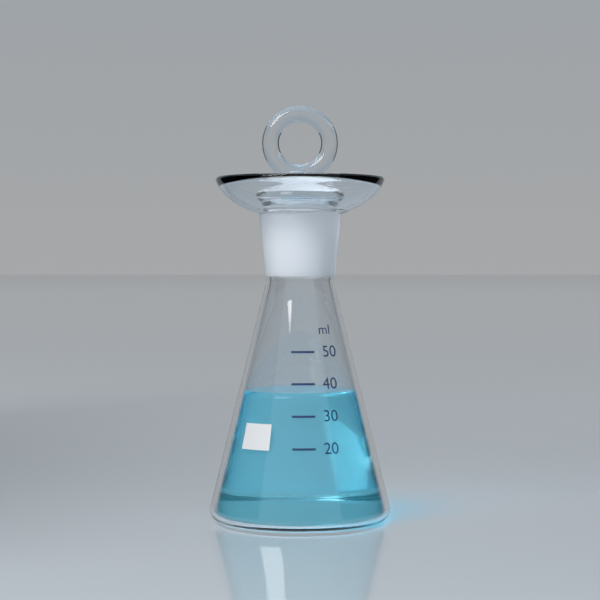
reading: 37 ml
